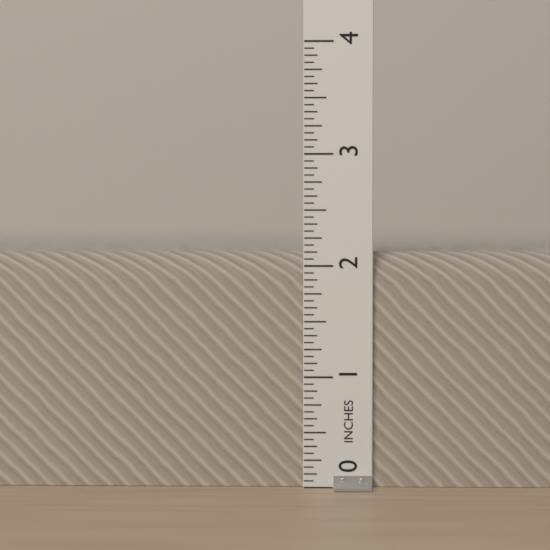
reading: 2.1250 in
